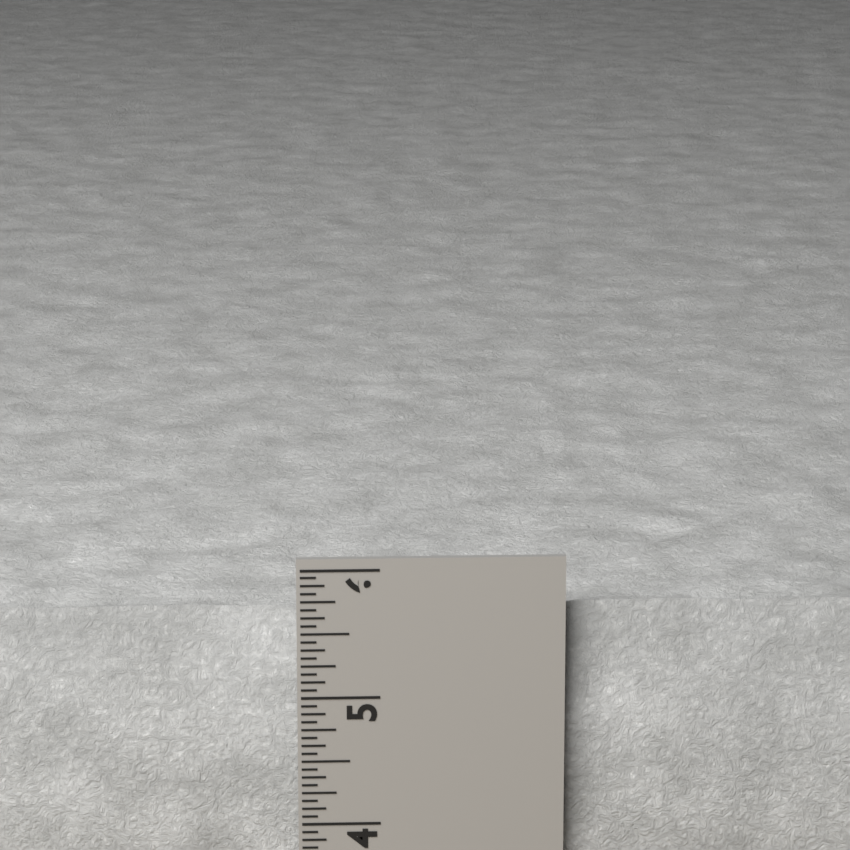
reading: 5.6875 in
